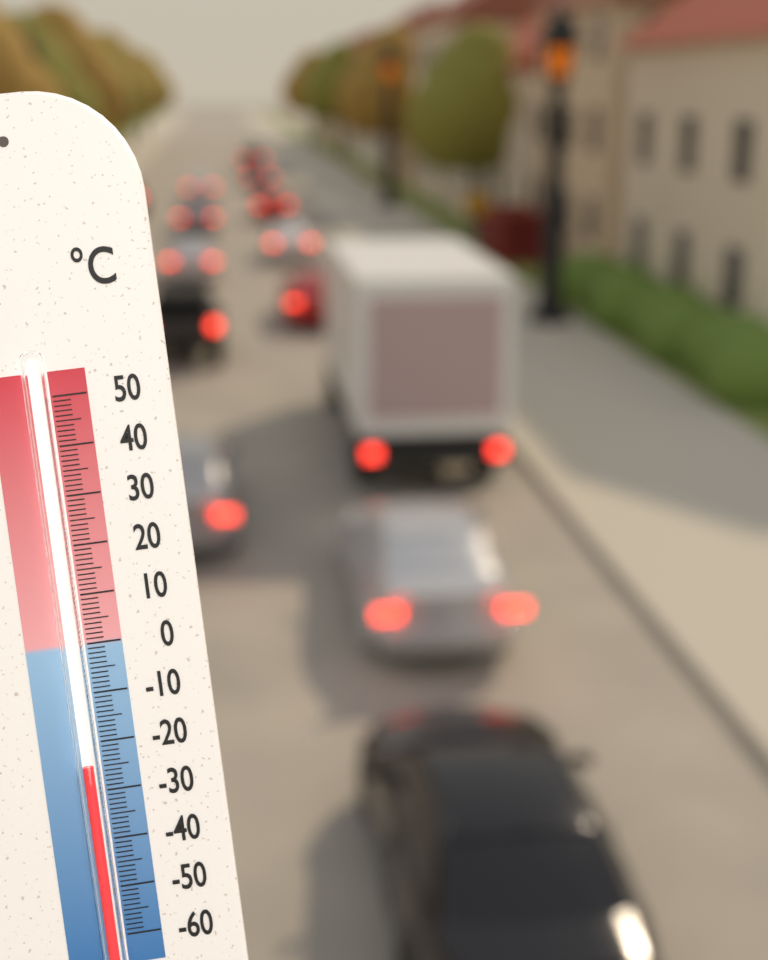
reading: -24 °C
